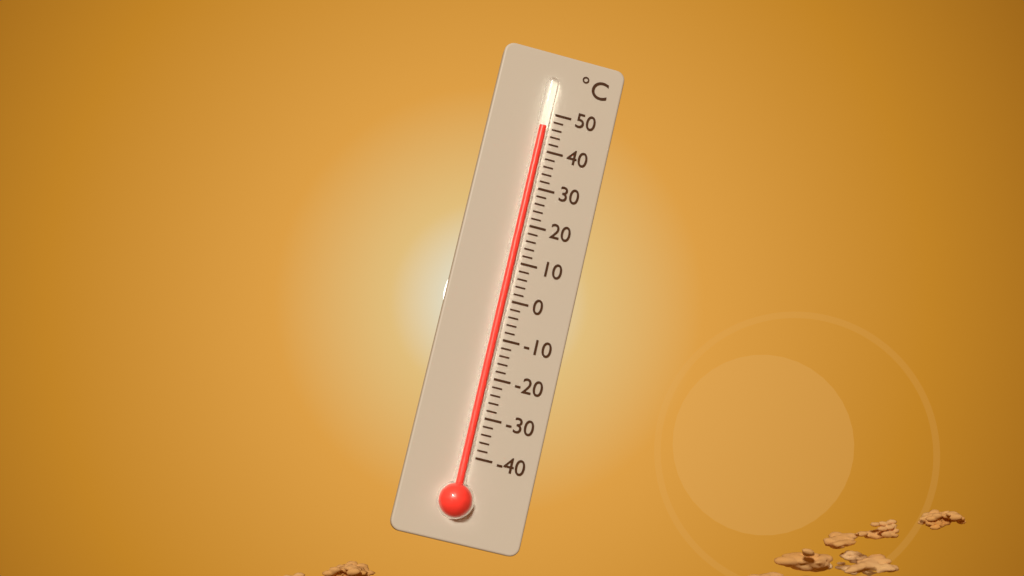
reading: 46 °C
